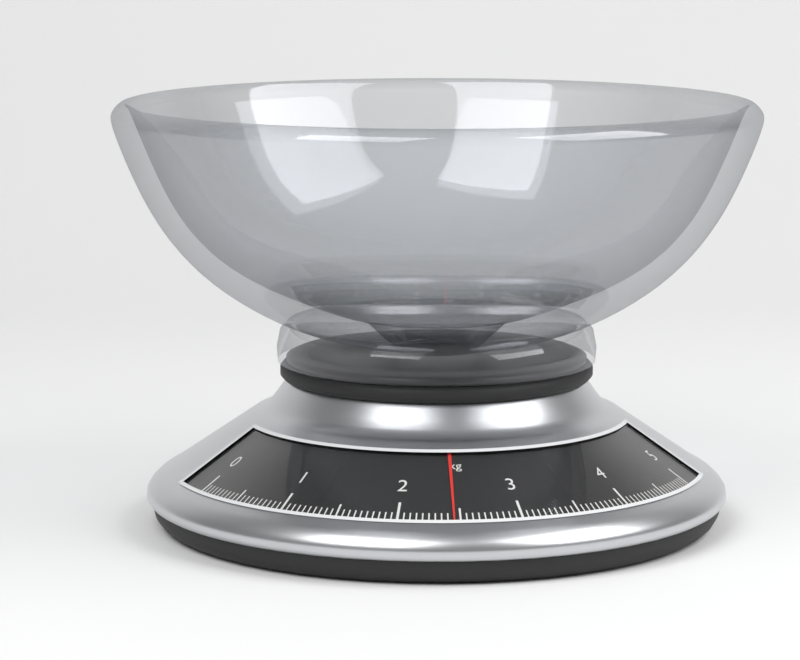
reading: 2.45 kg
